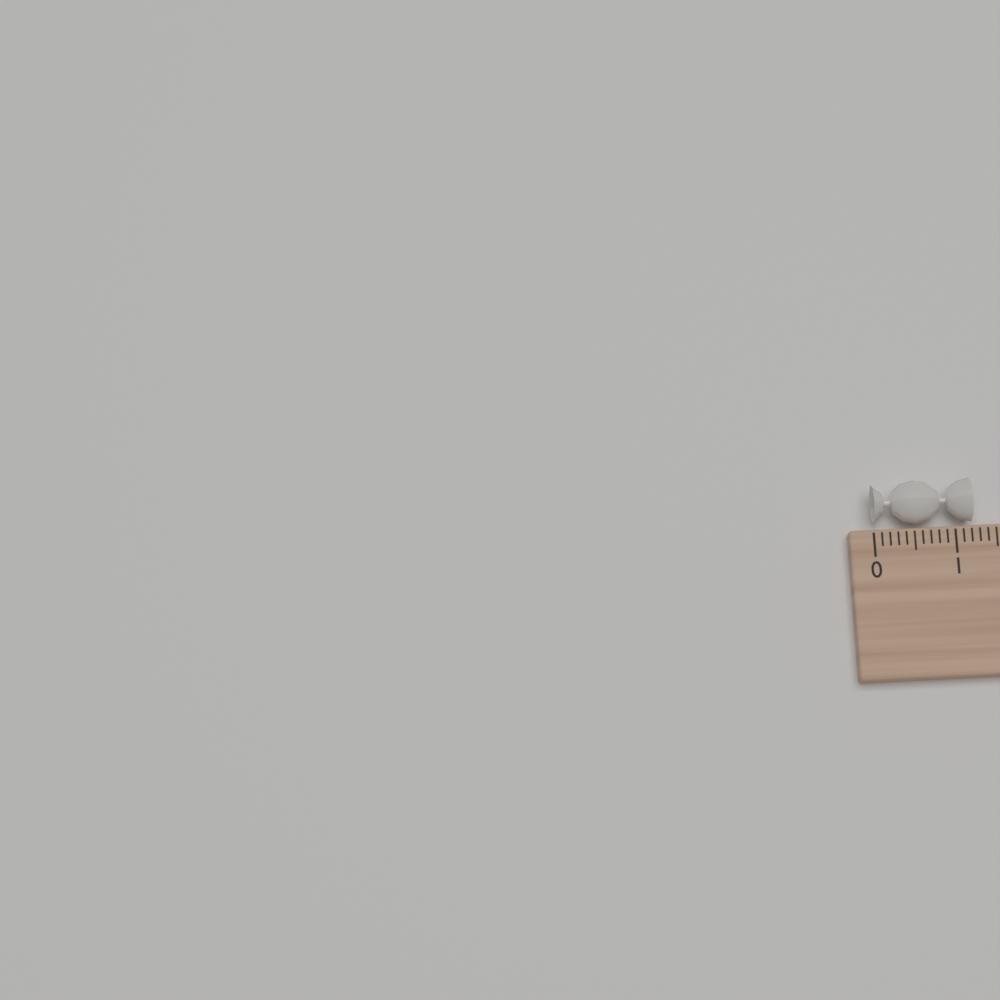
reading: 1.2 (no unit)
